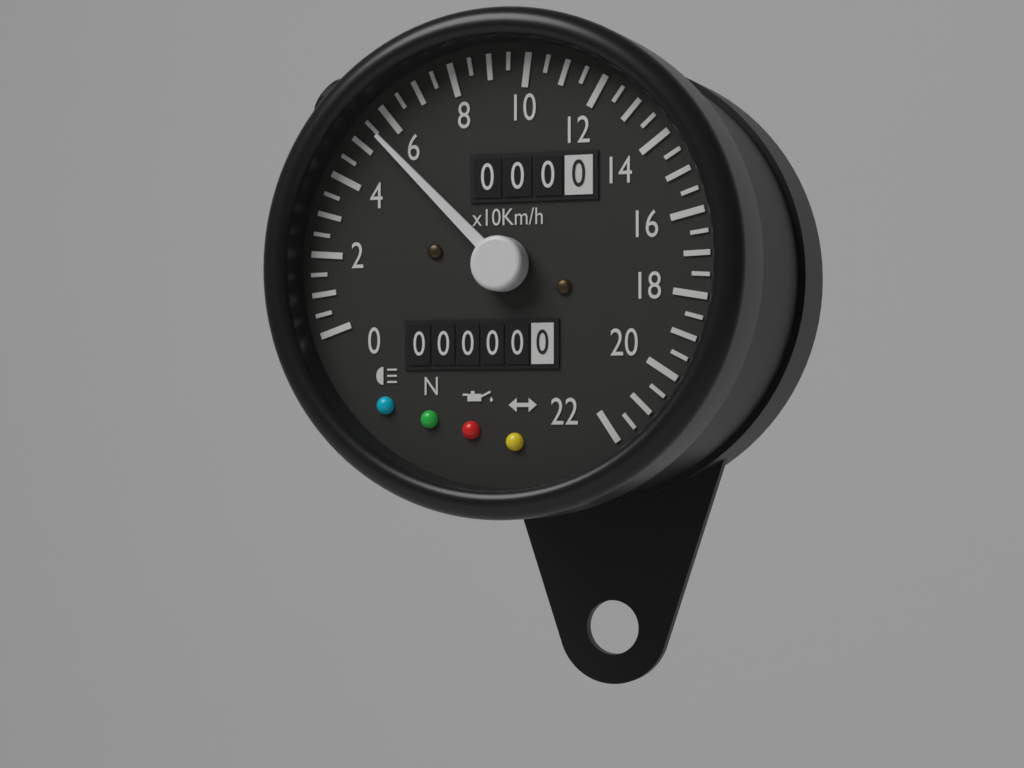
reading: 55 km/h
